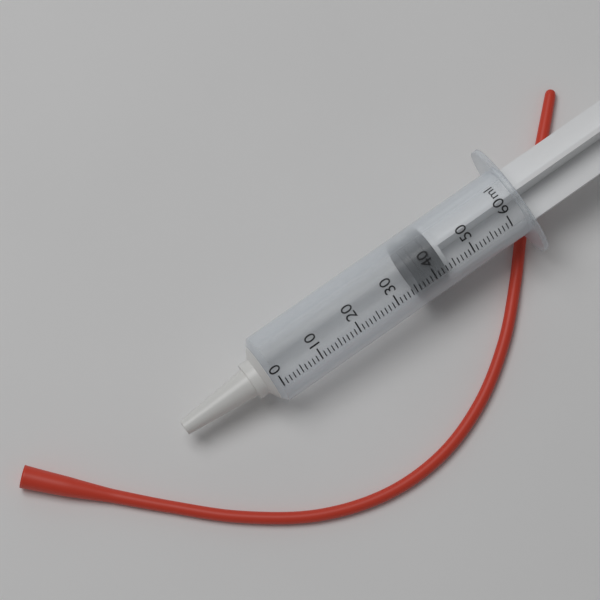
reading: 36 ml
